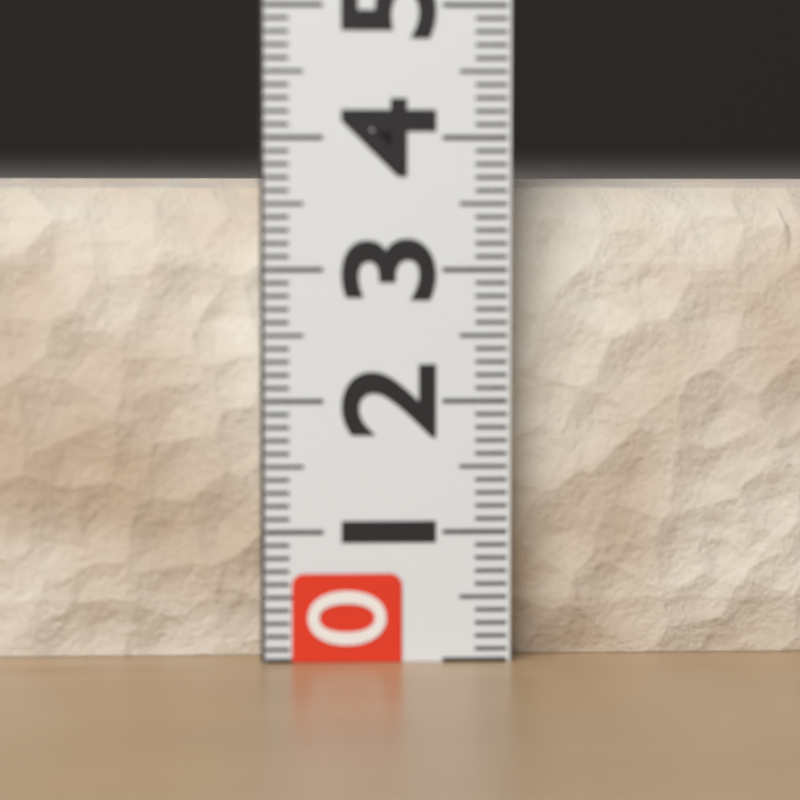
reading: 3.7 (no unit)
